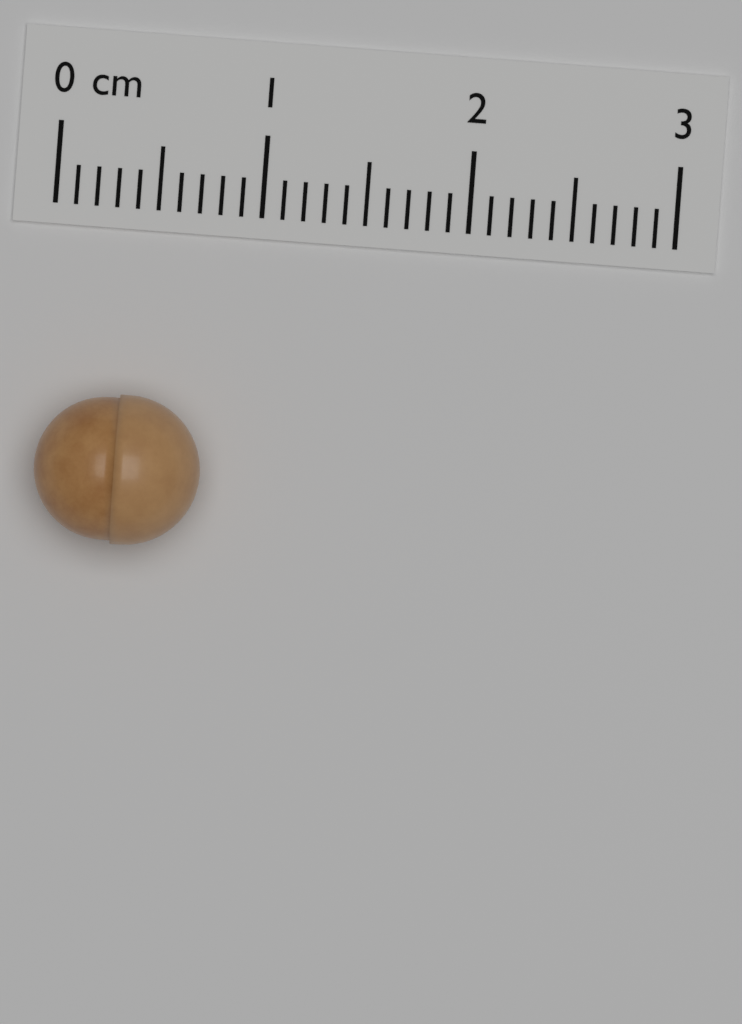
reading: 0.8 cm
